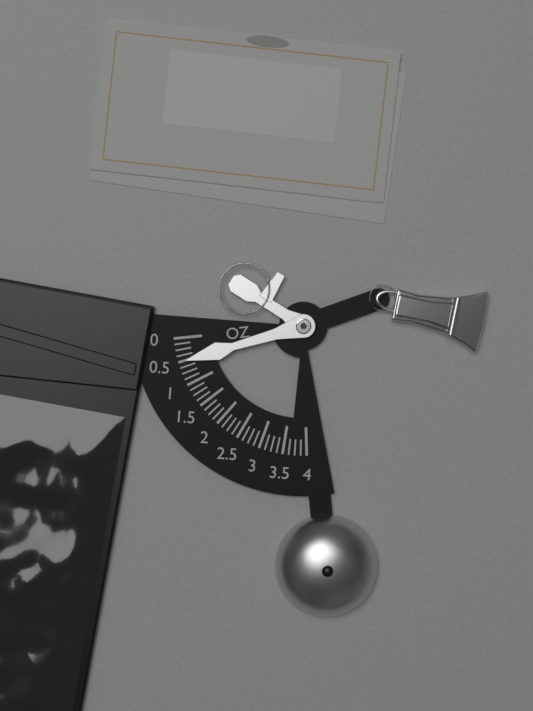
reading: 0.500 oz
